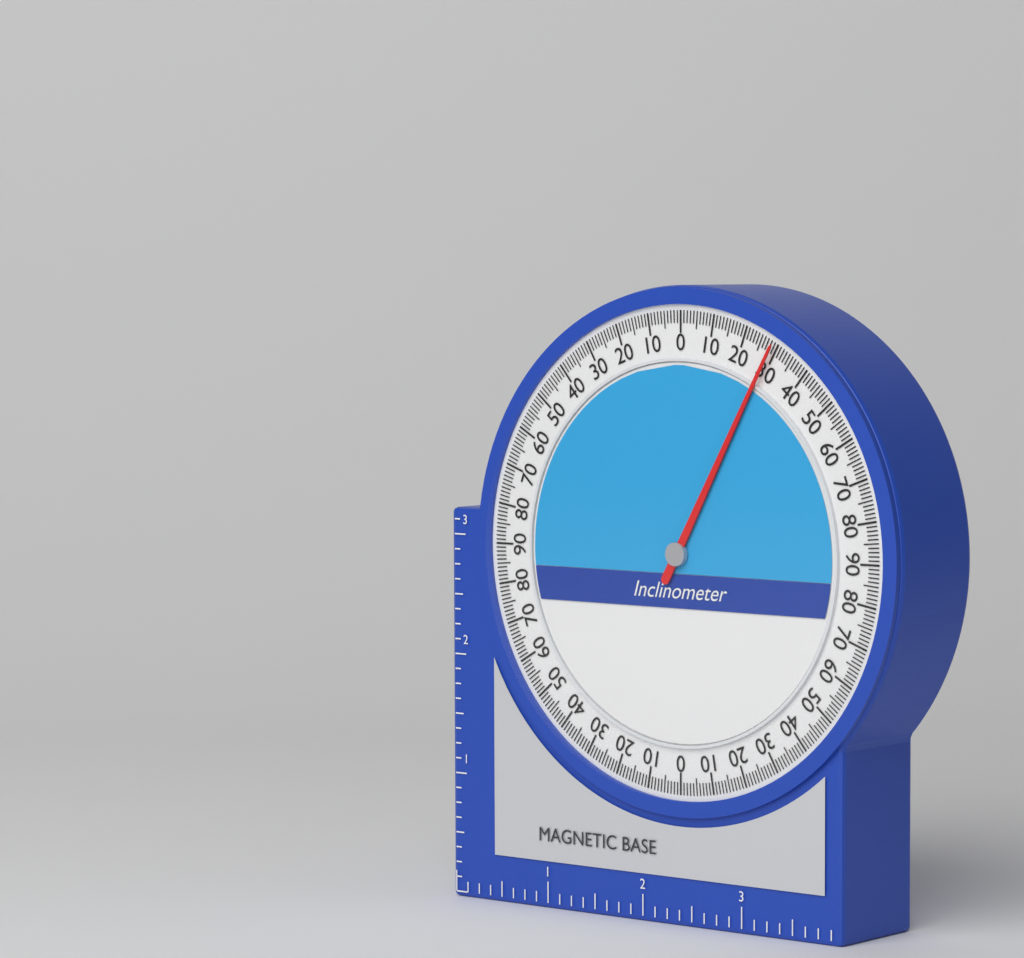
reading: 29 (no unit)
